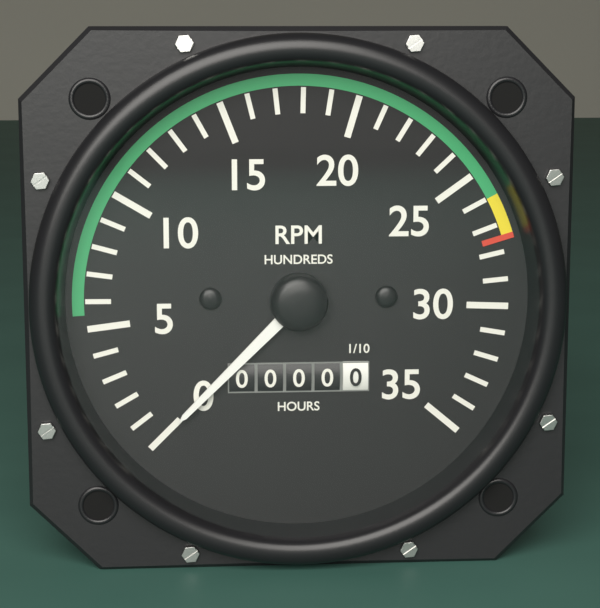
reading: 0 RPM
